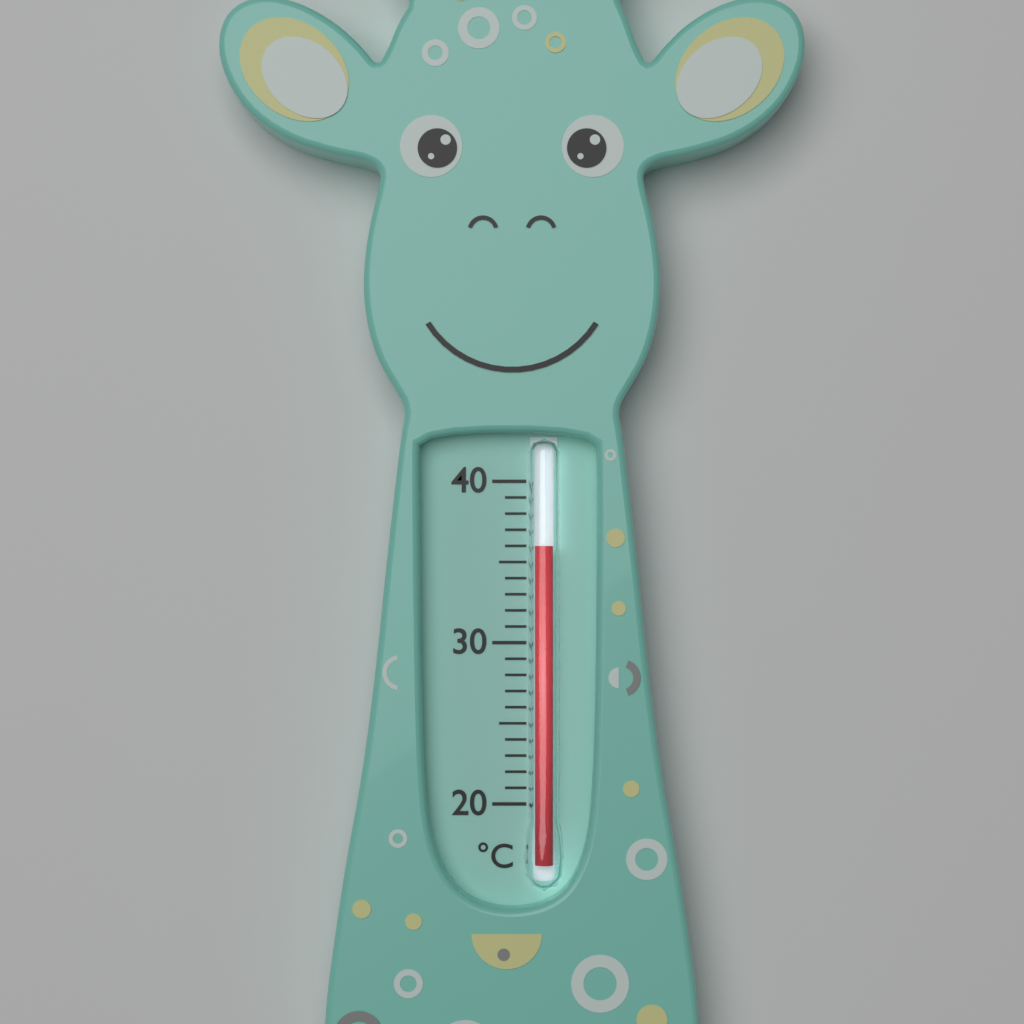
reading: 36 °C
